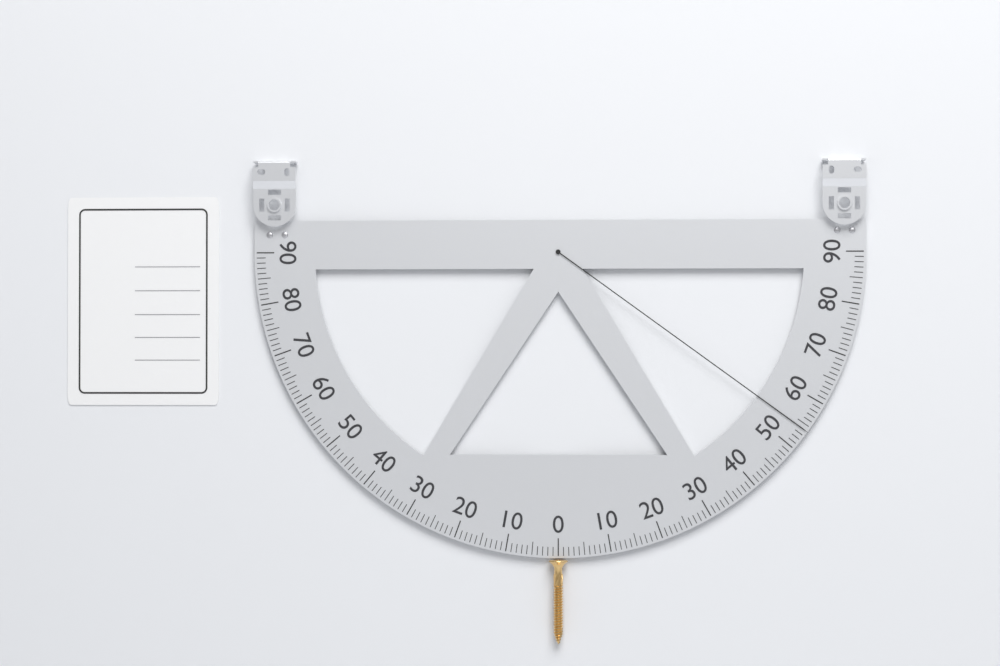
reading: 54 (no unit)
